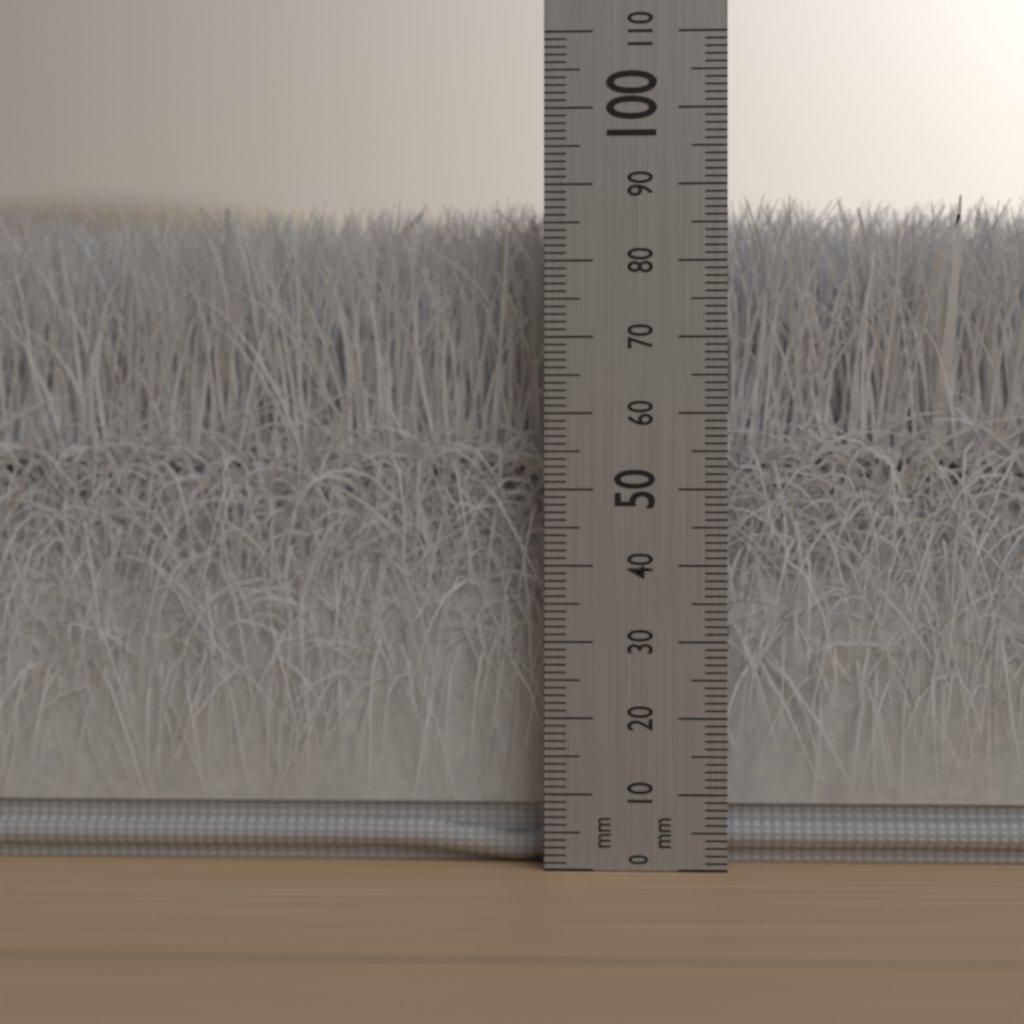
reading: 89 mm
